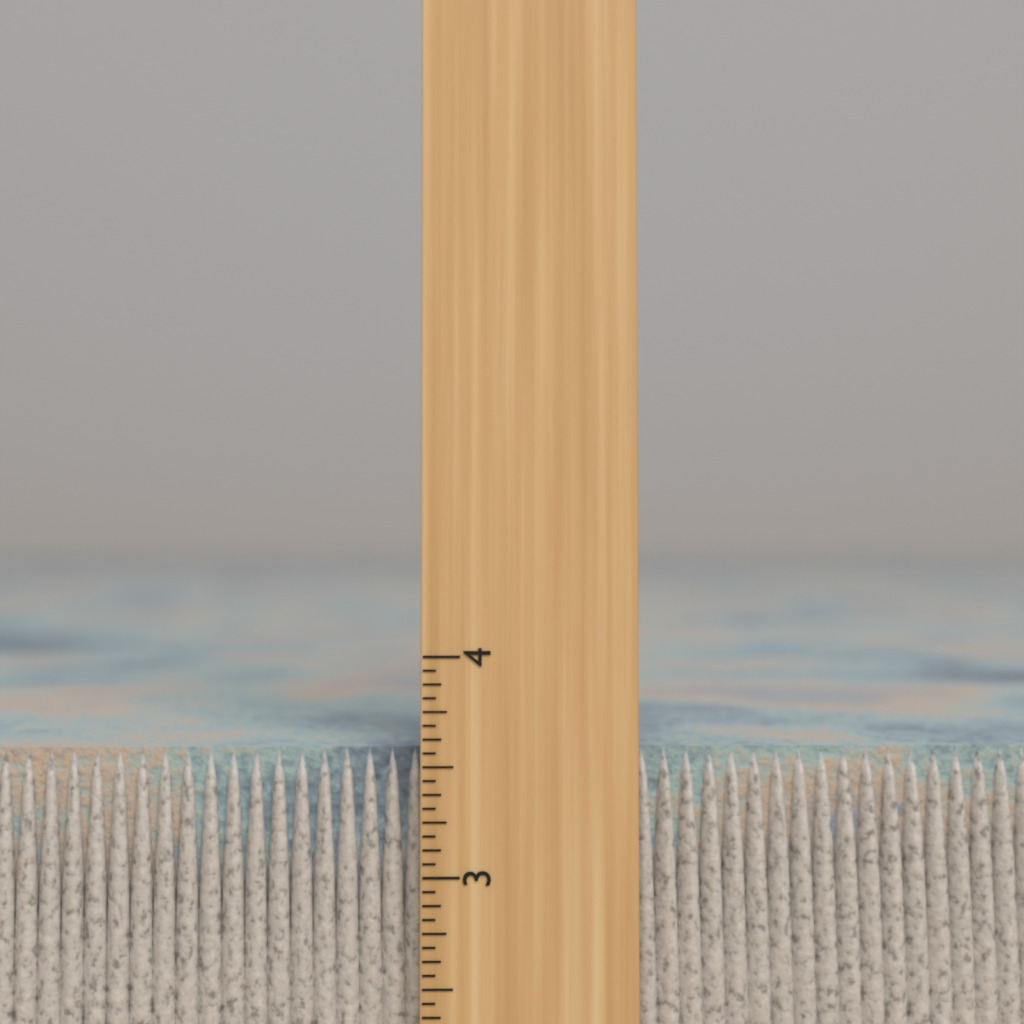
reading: 3.5625 inch
